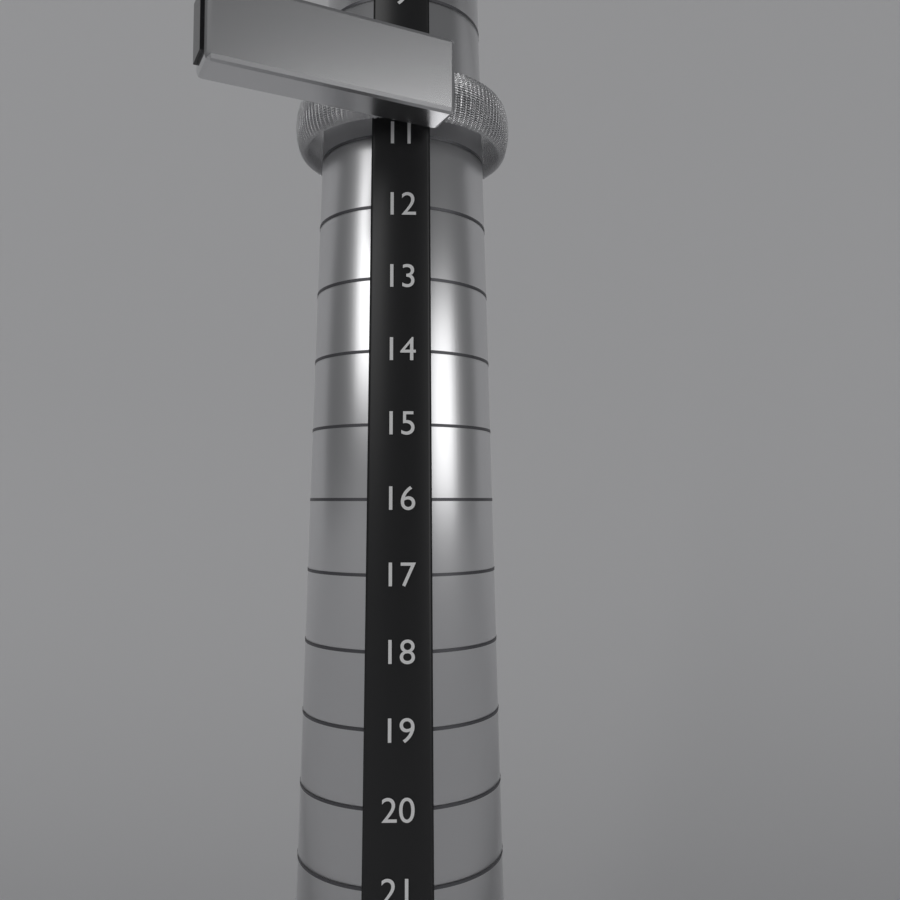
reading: 11 (no unit)
